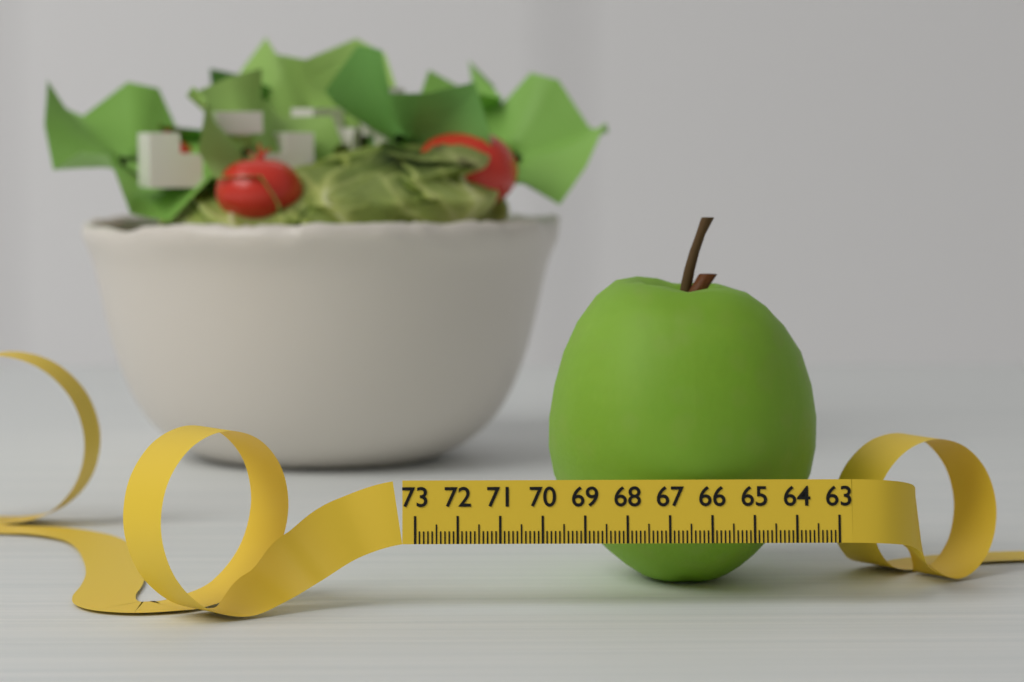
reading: 69.7 (no unit)
